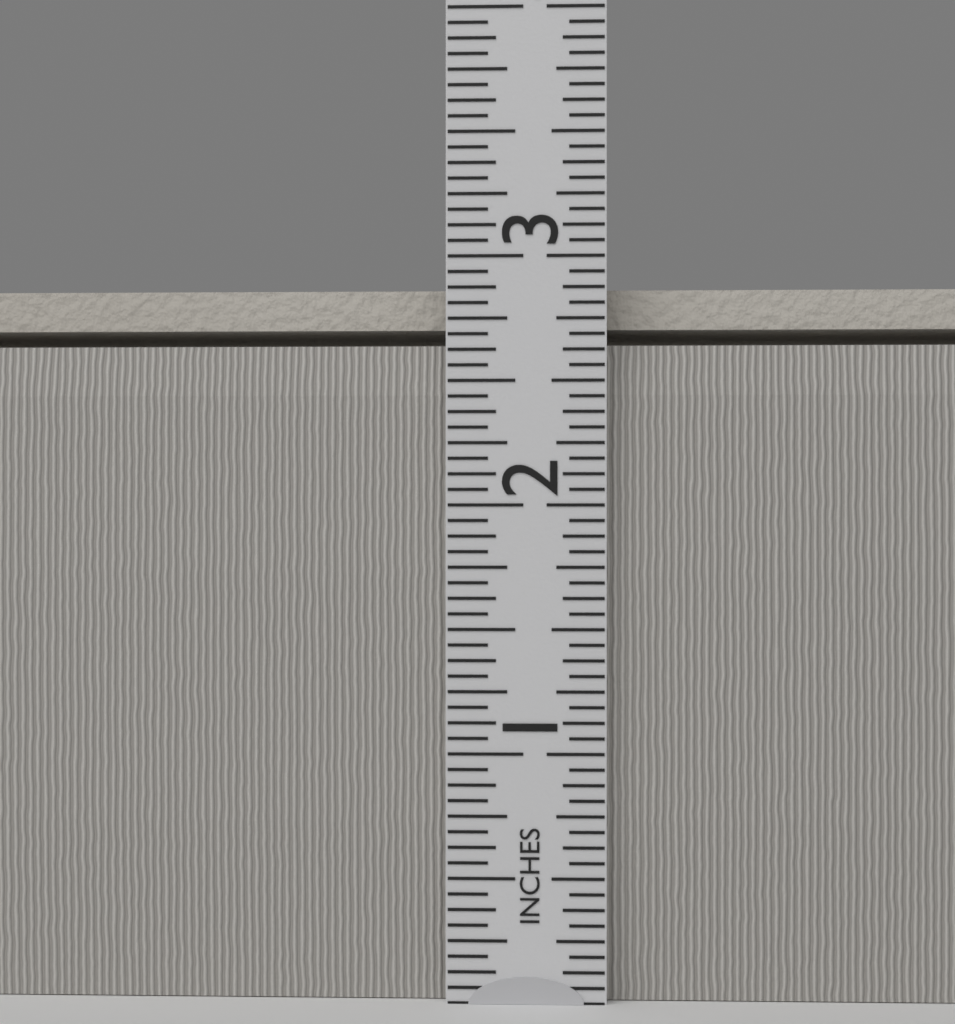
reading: 2.8750 in
